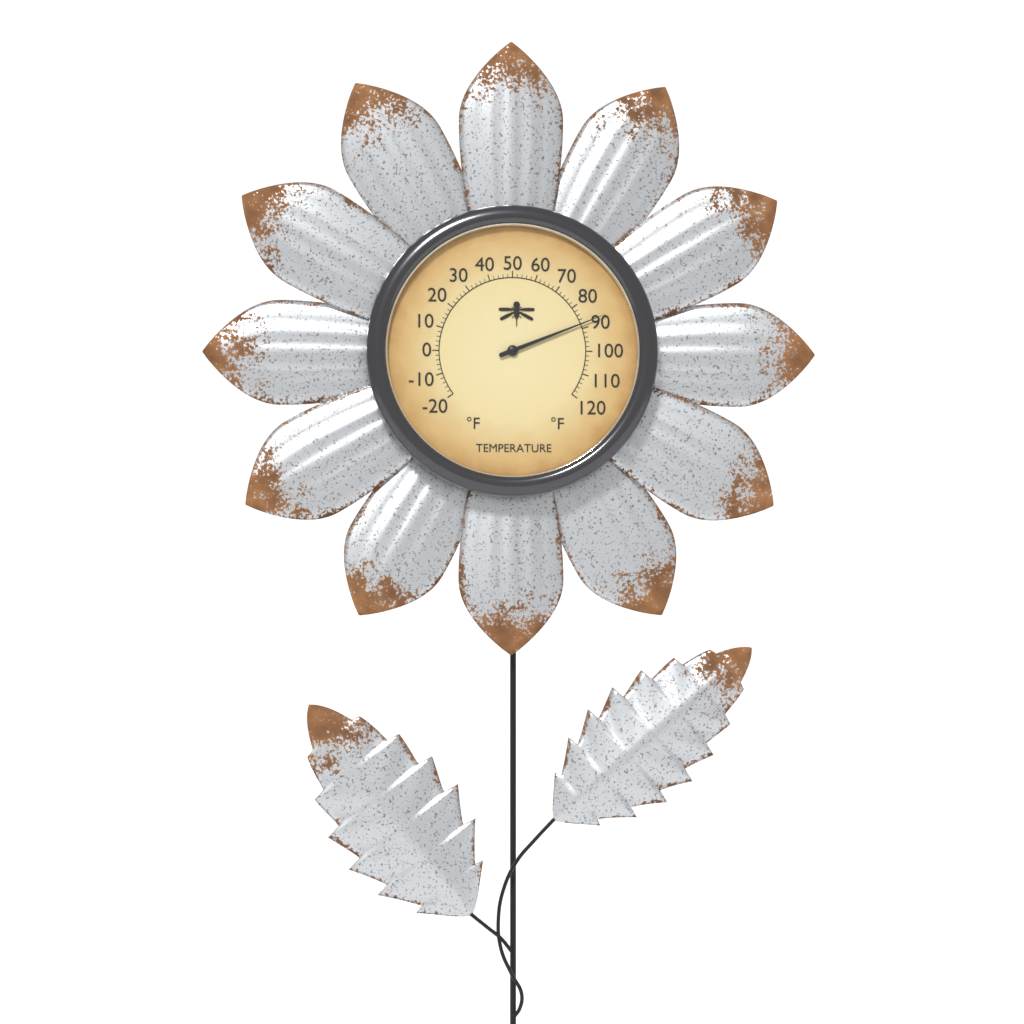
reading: 88 °F
